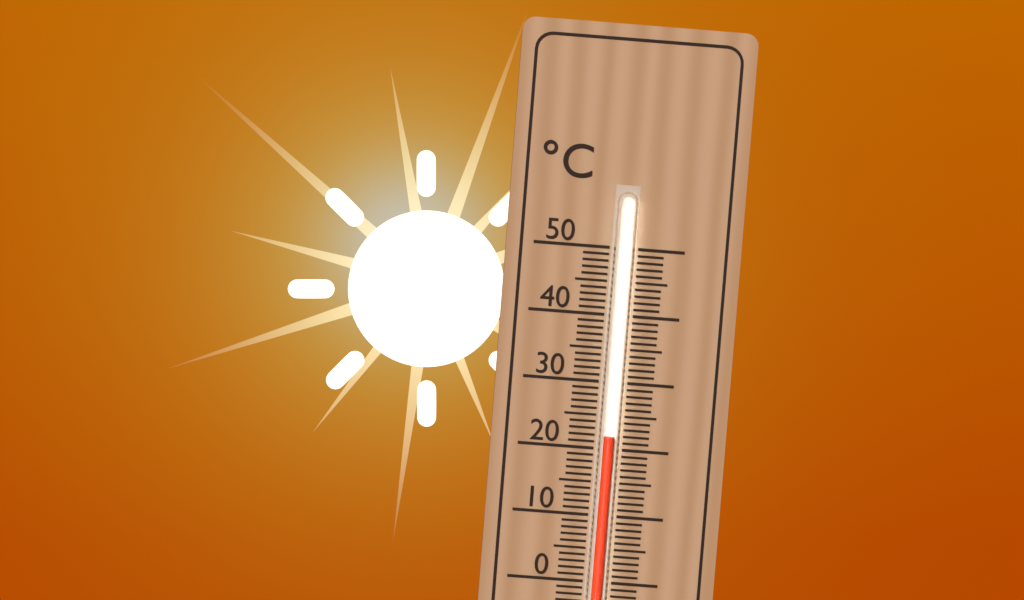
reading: 22 °C
